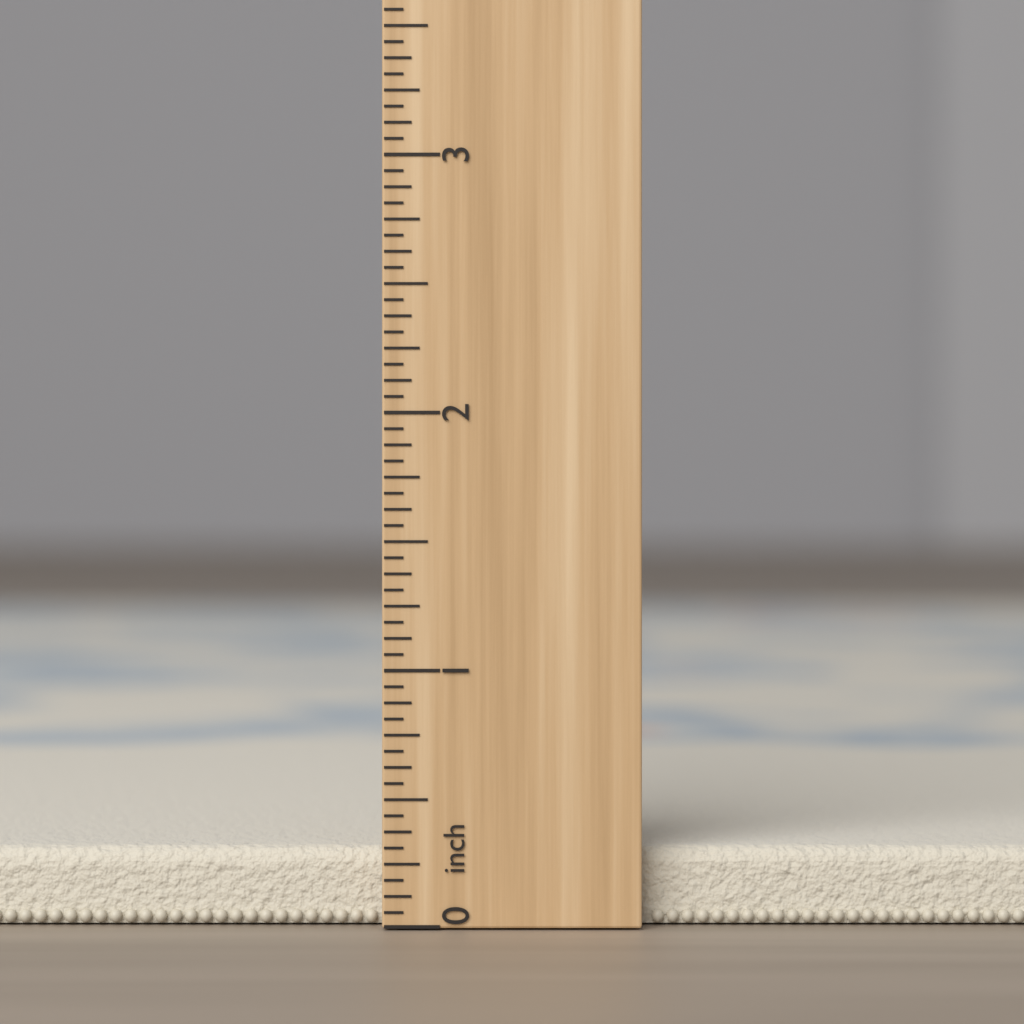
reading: 0.3000 inch
